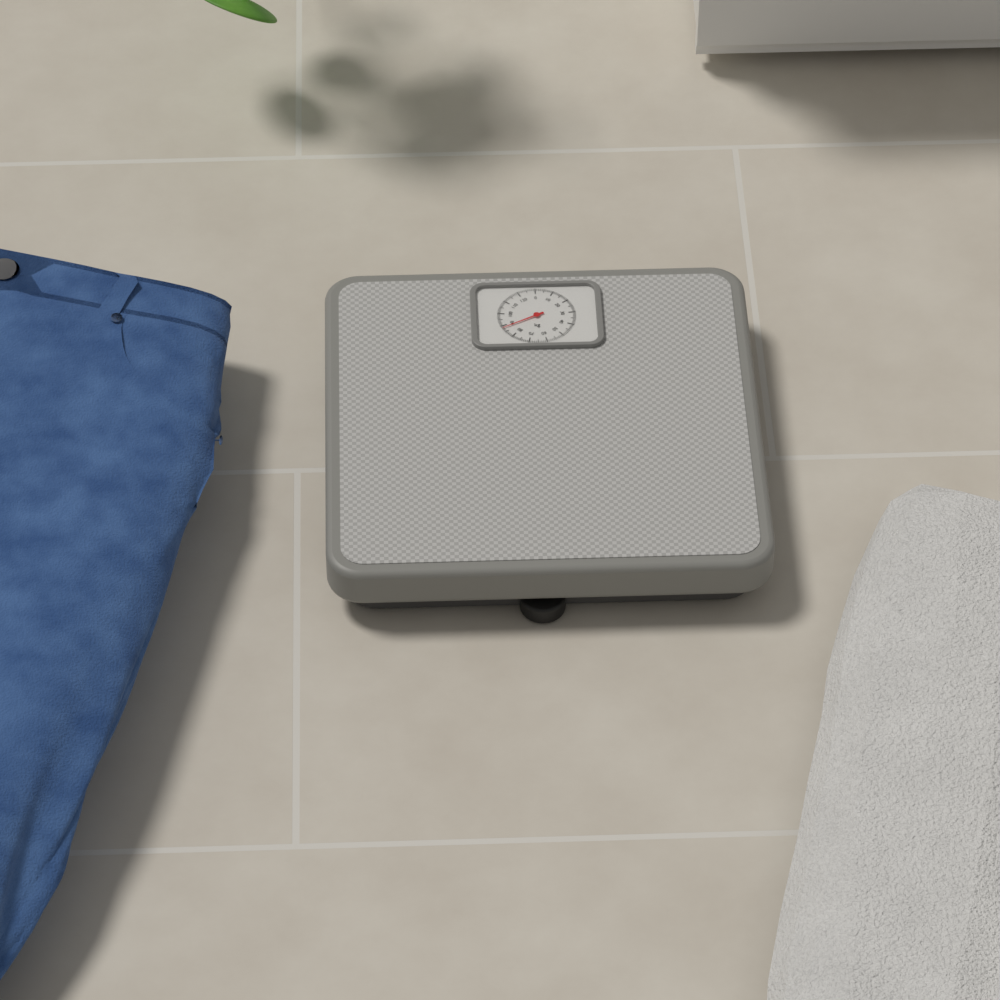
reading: 88 kg
